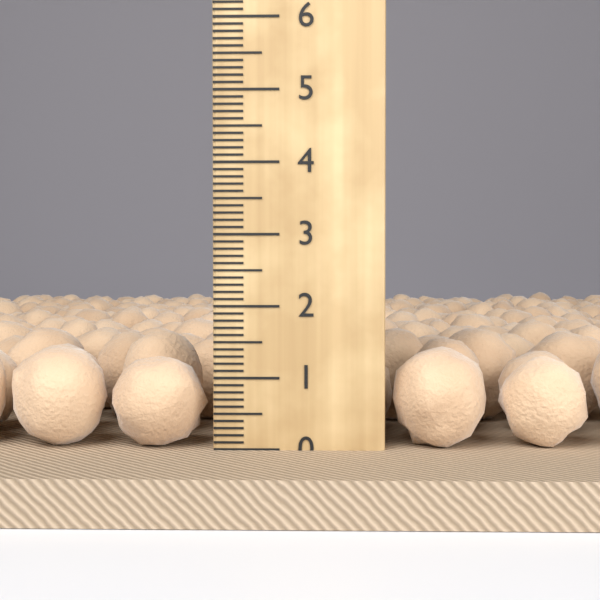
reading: 1.6 cm
